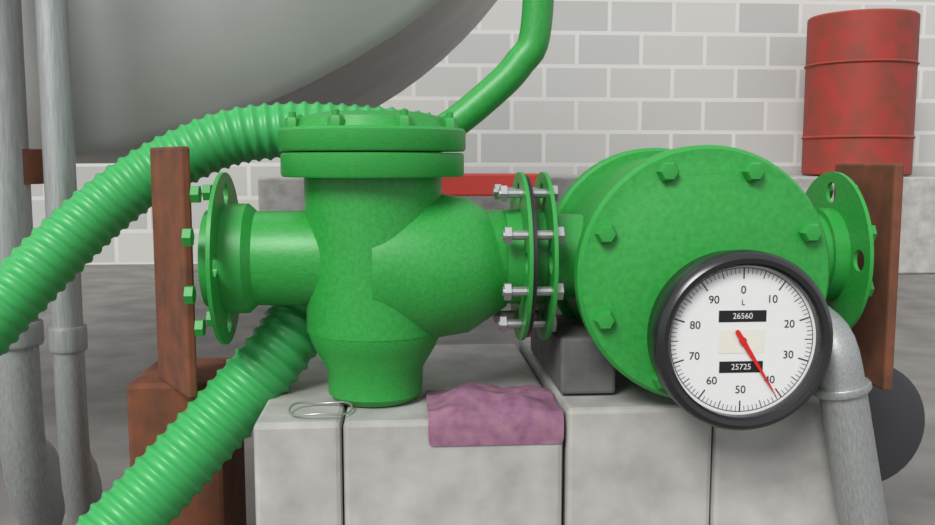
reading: 41 L
